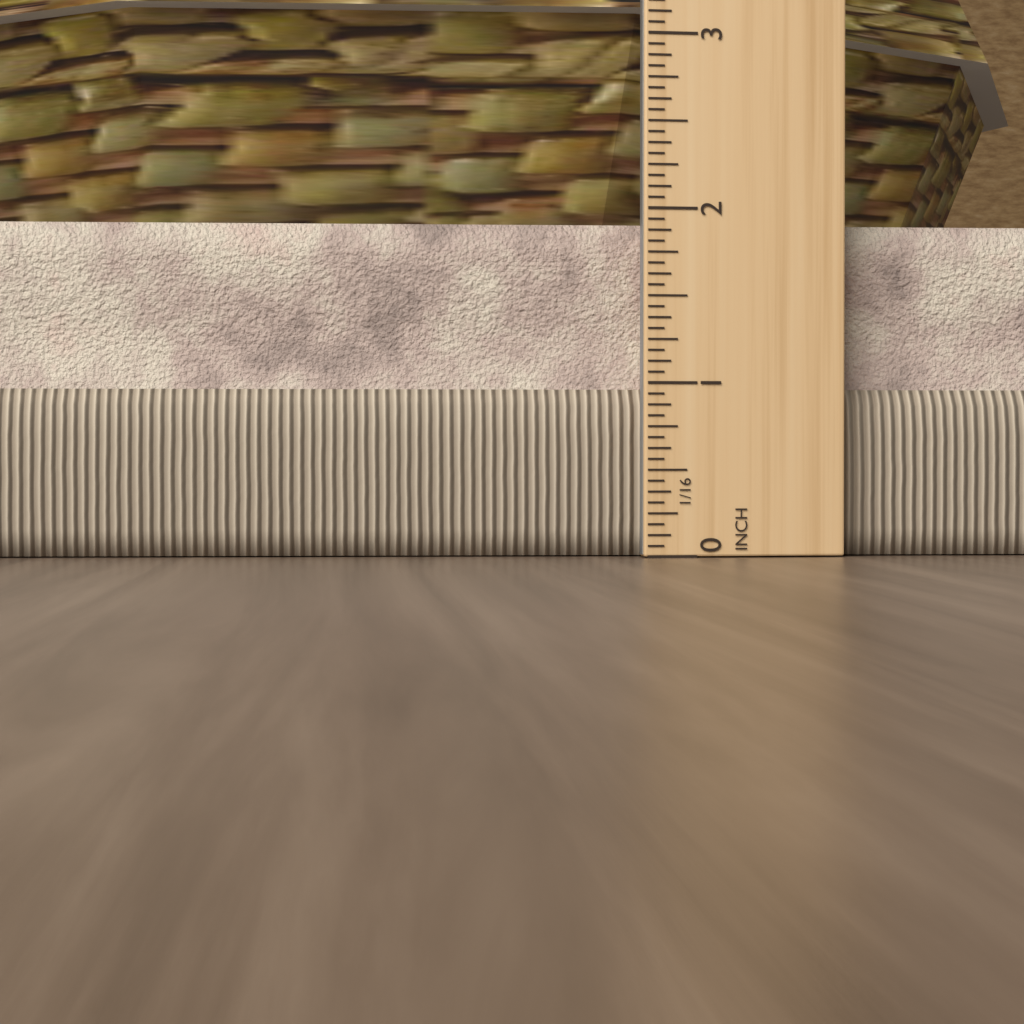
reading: 1.9375 in
